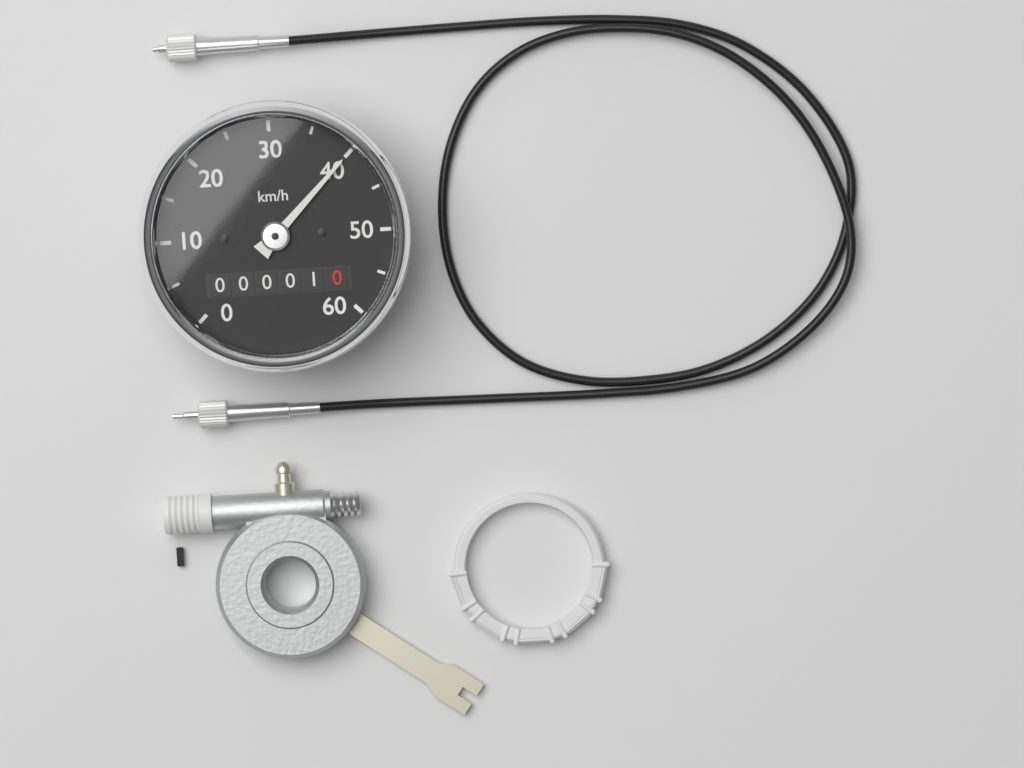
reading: 40 km/h
